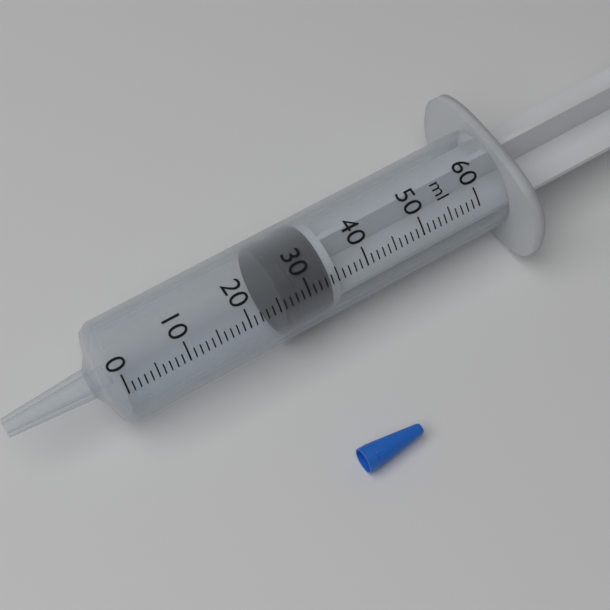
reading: 26 ml
